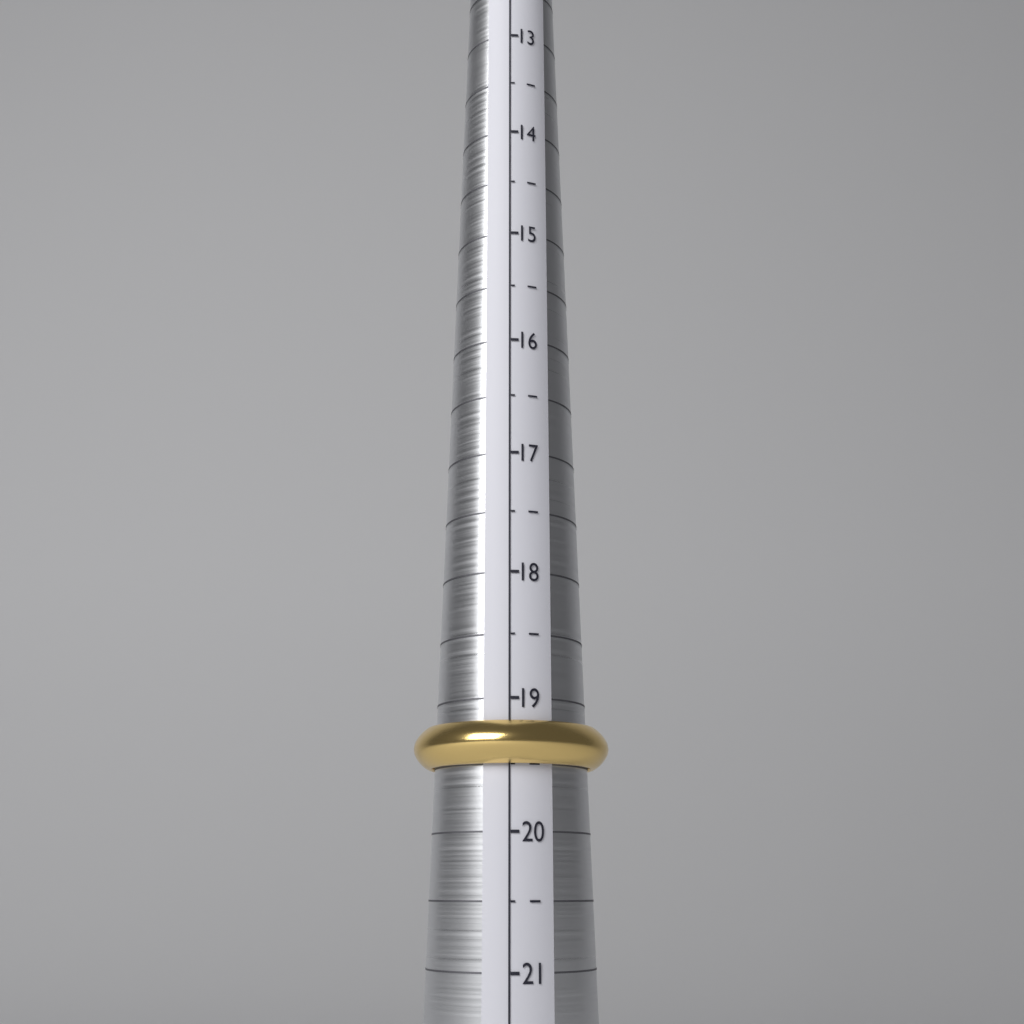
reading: 19.5 (no unit)
